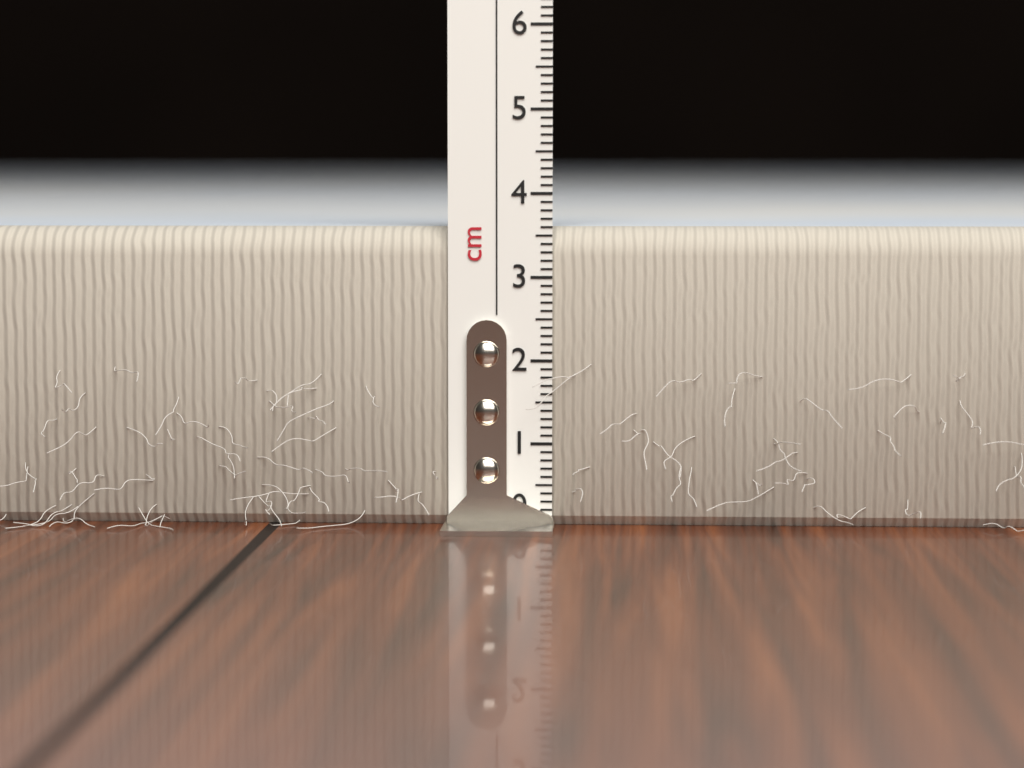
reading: 3.6 cm
